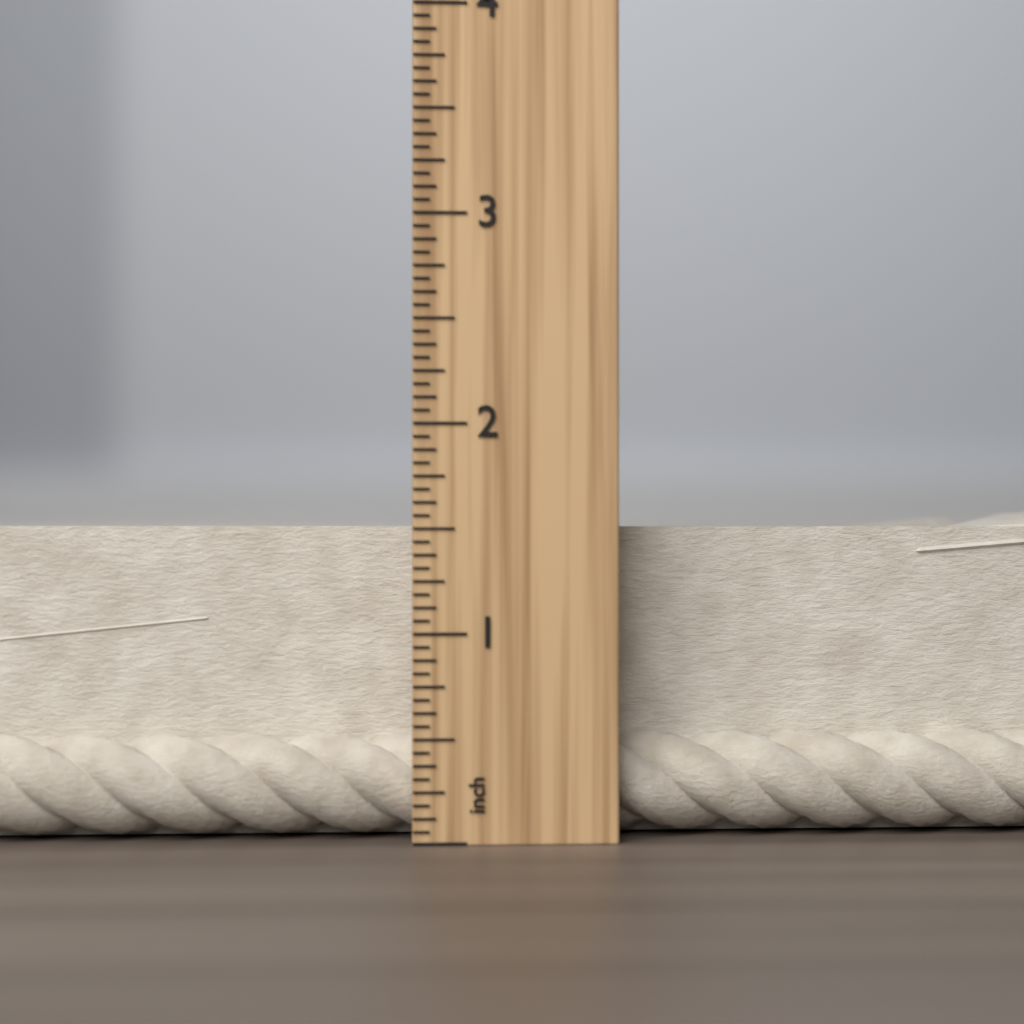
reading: 1.6250 inch
